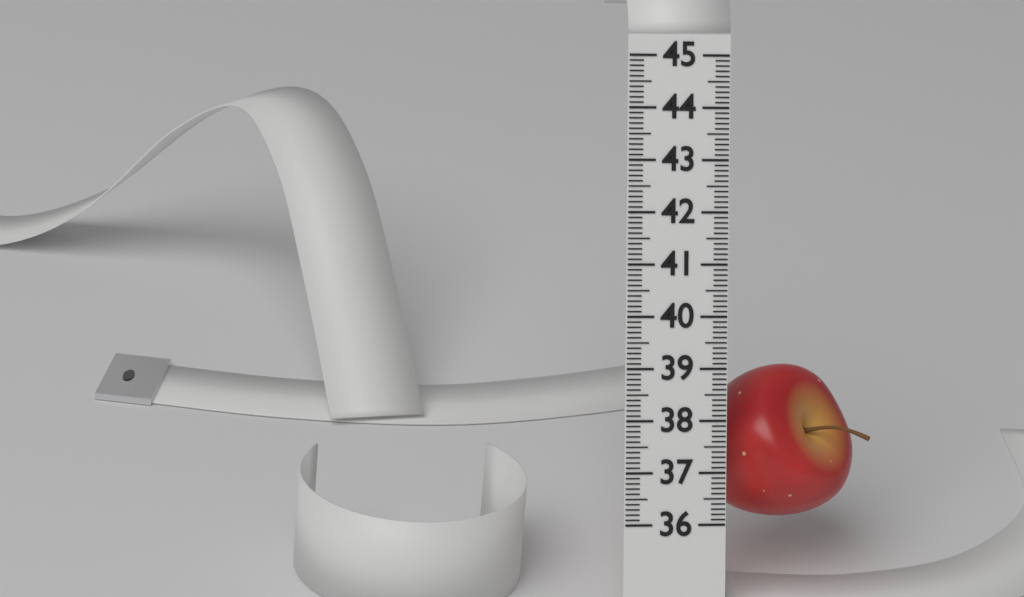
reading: 39.0 (no unit)
